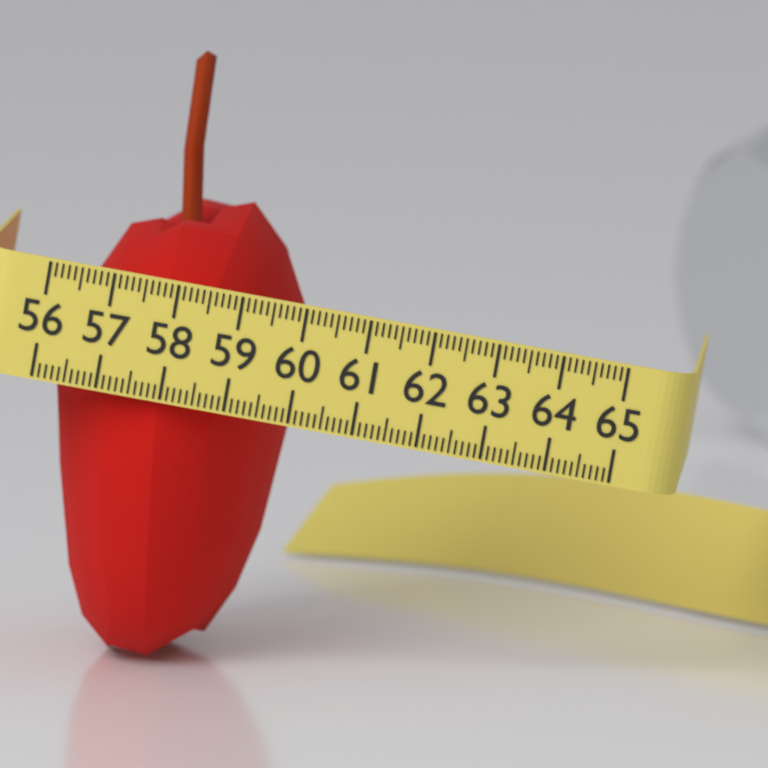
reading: 59.8 (no unit)
